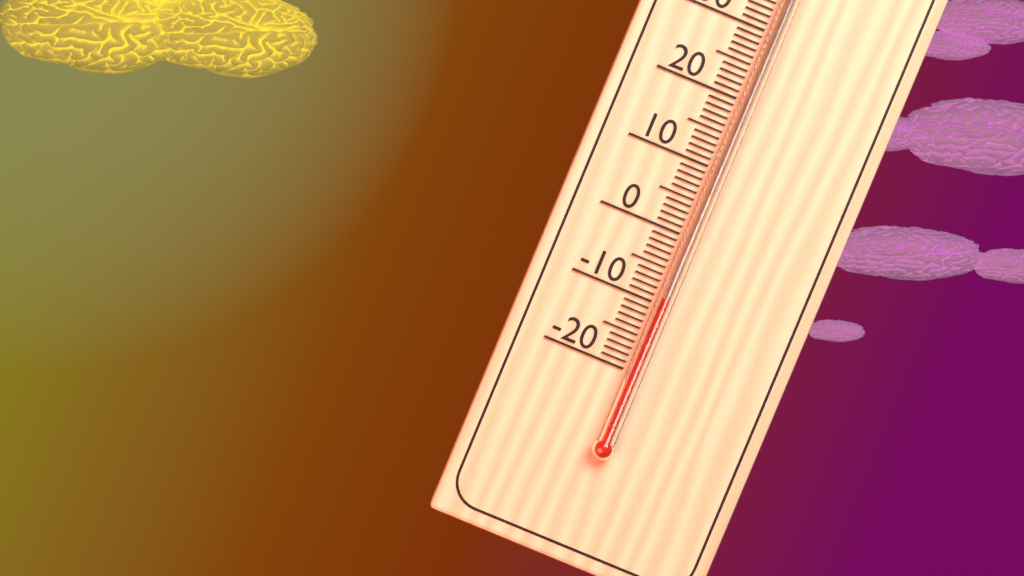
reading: -9 °C
